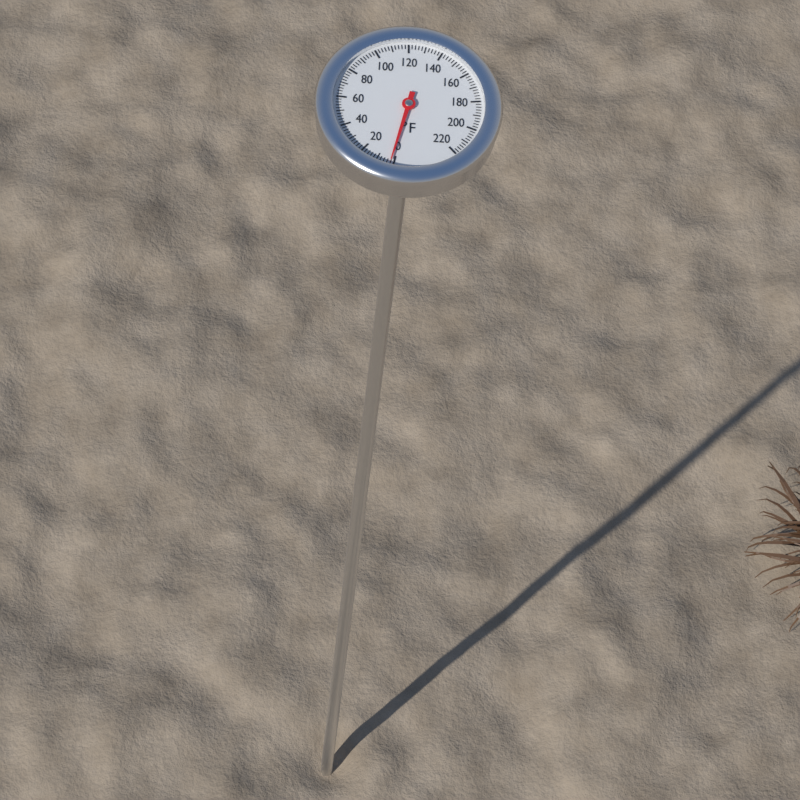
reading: 2 °F
